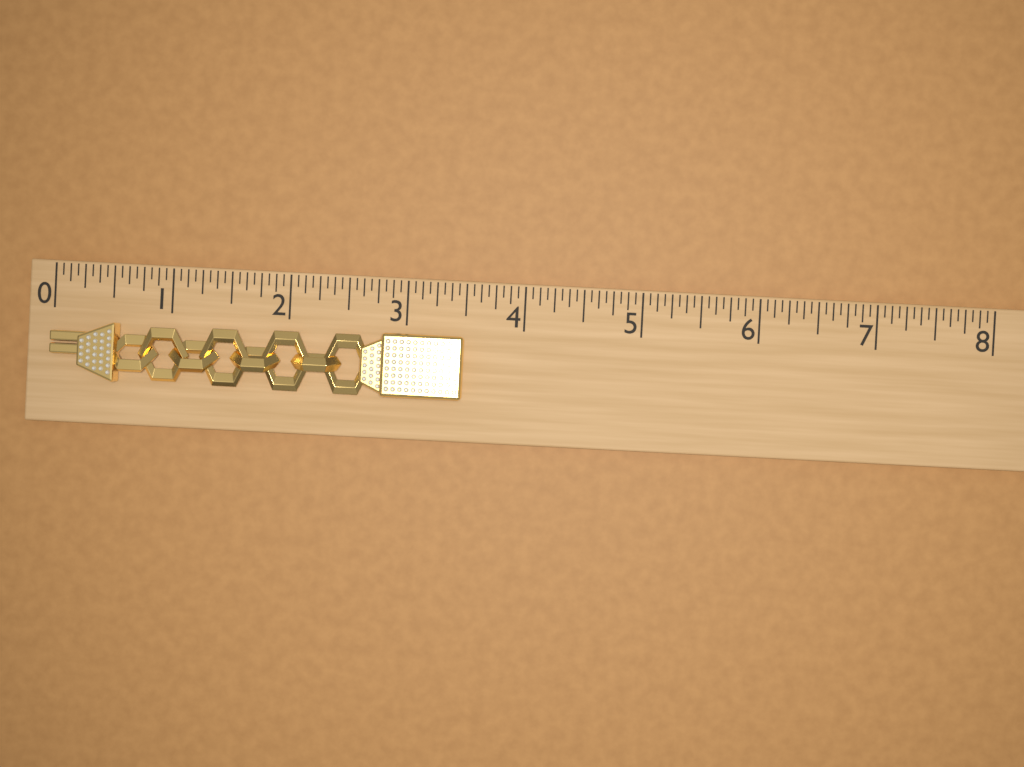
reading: 3.5000 (no unit)
